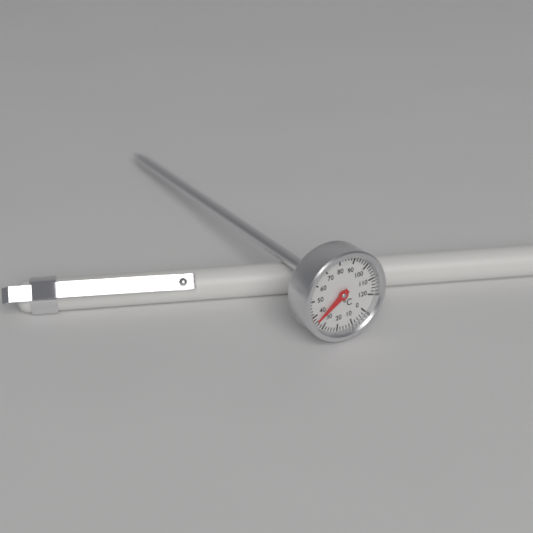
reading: 36 °C
